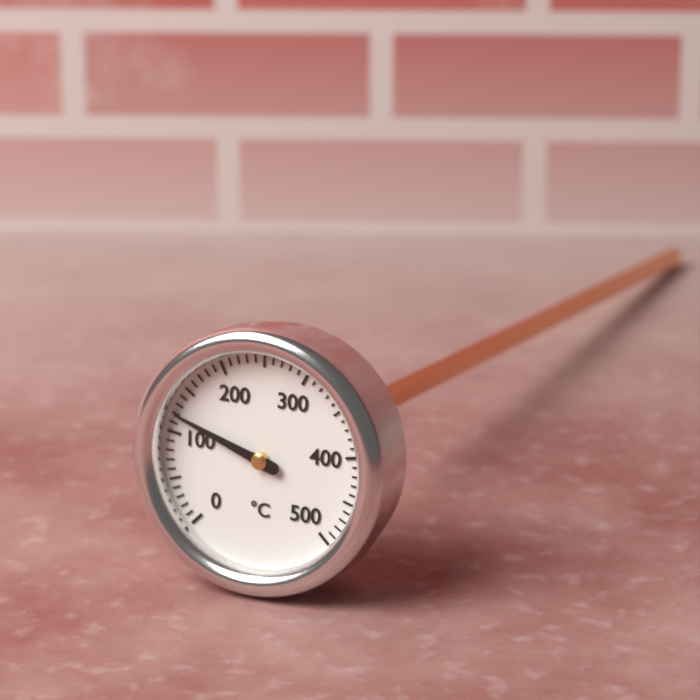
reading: 120 °C
